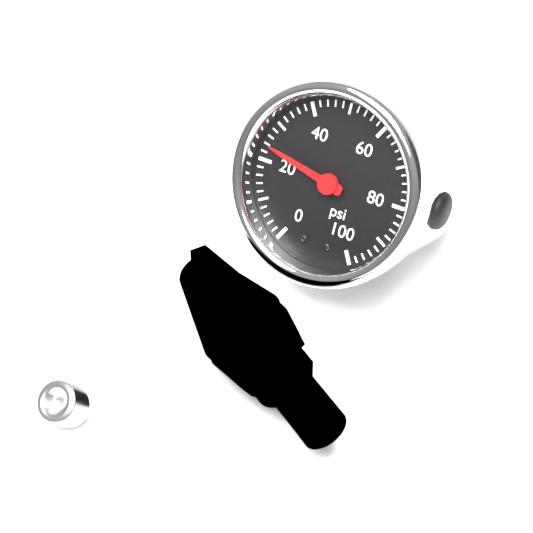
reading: 24 psi
